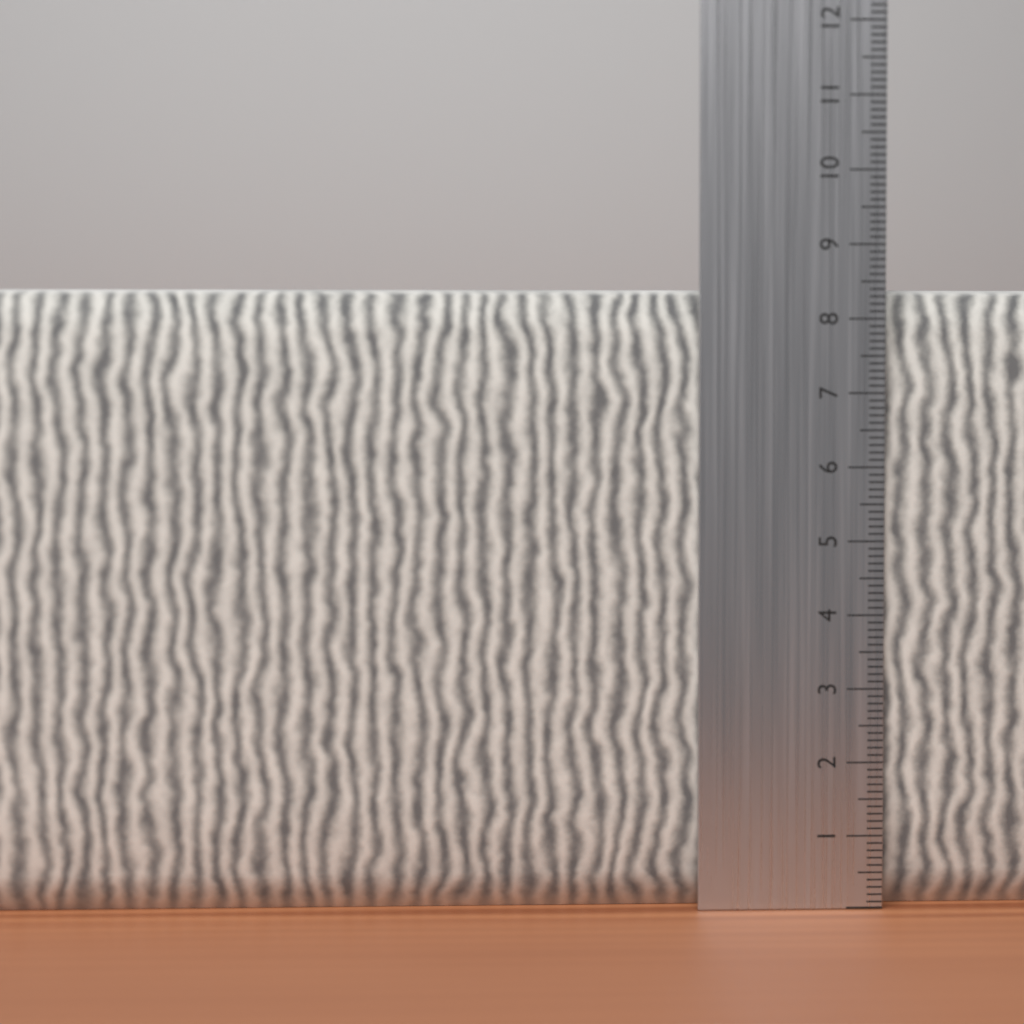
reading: 8.4 cm
